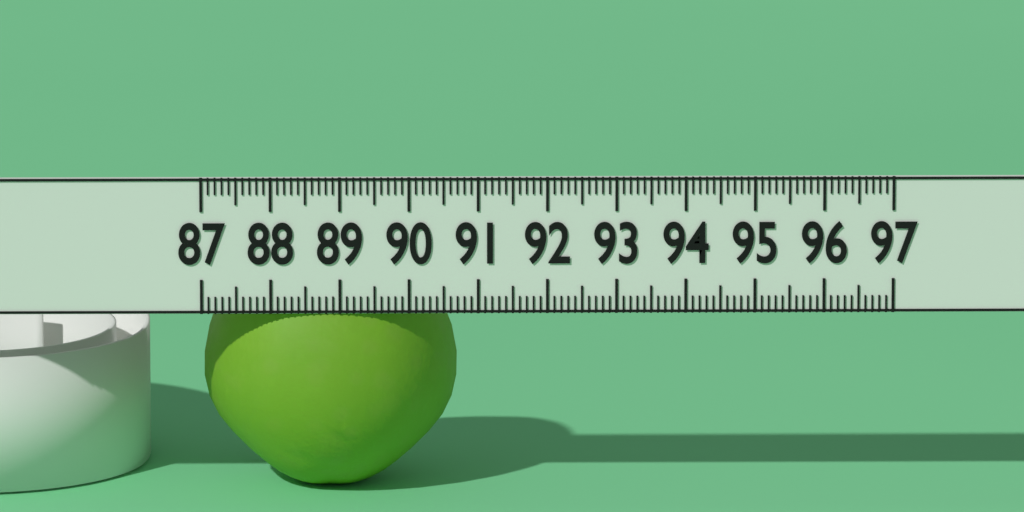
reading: 90.7 (no unit)
